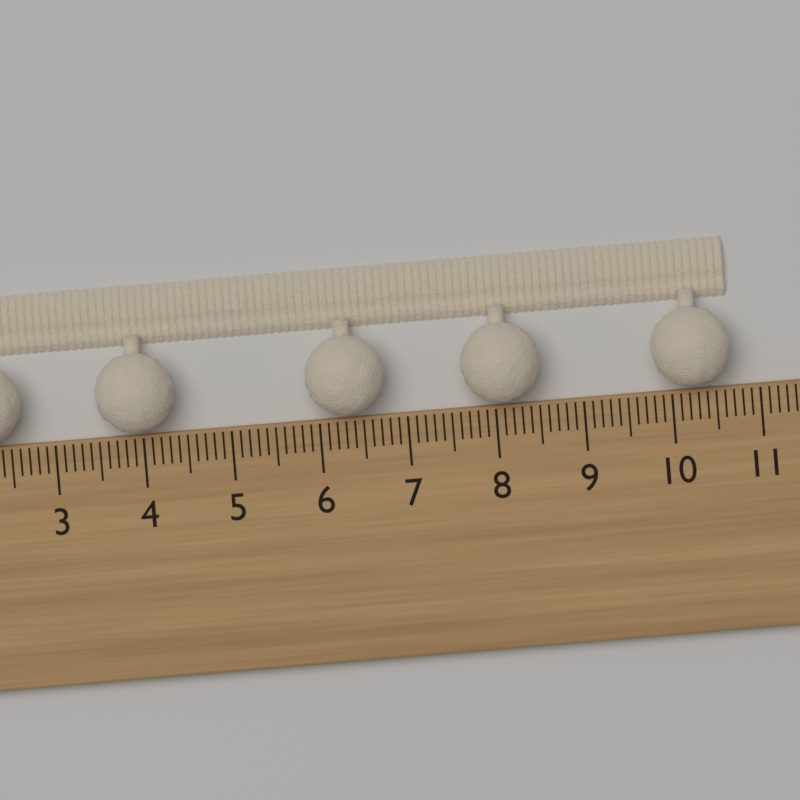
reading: 10.7 cm
